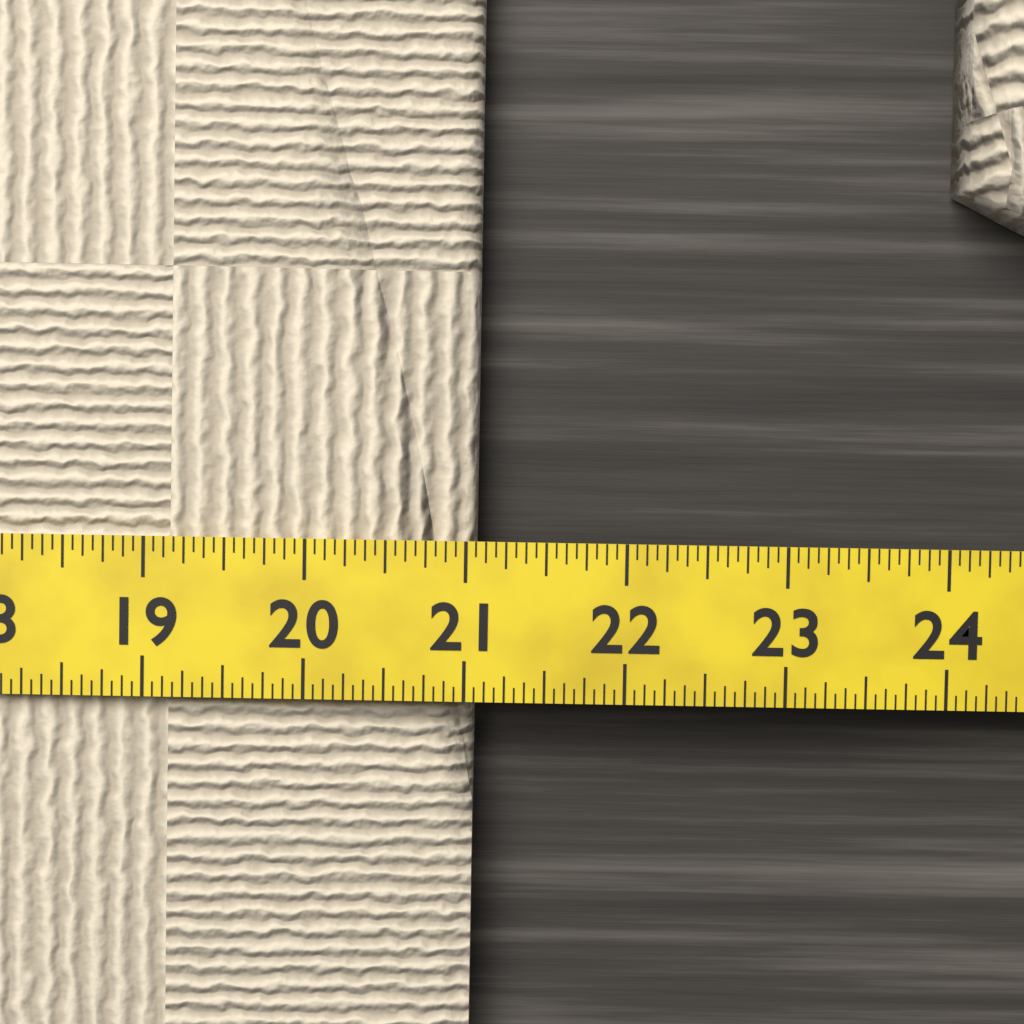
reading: 21.0625 (no unit)
